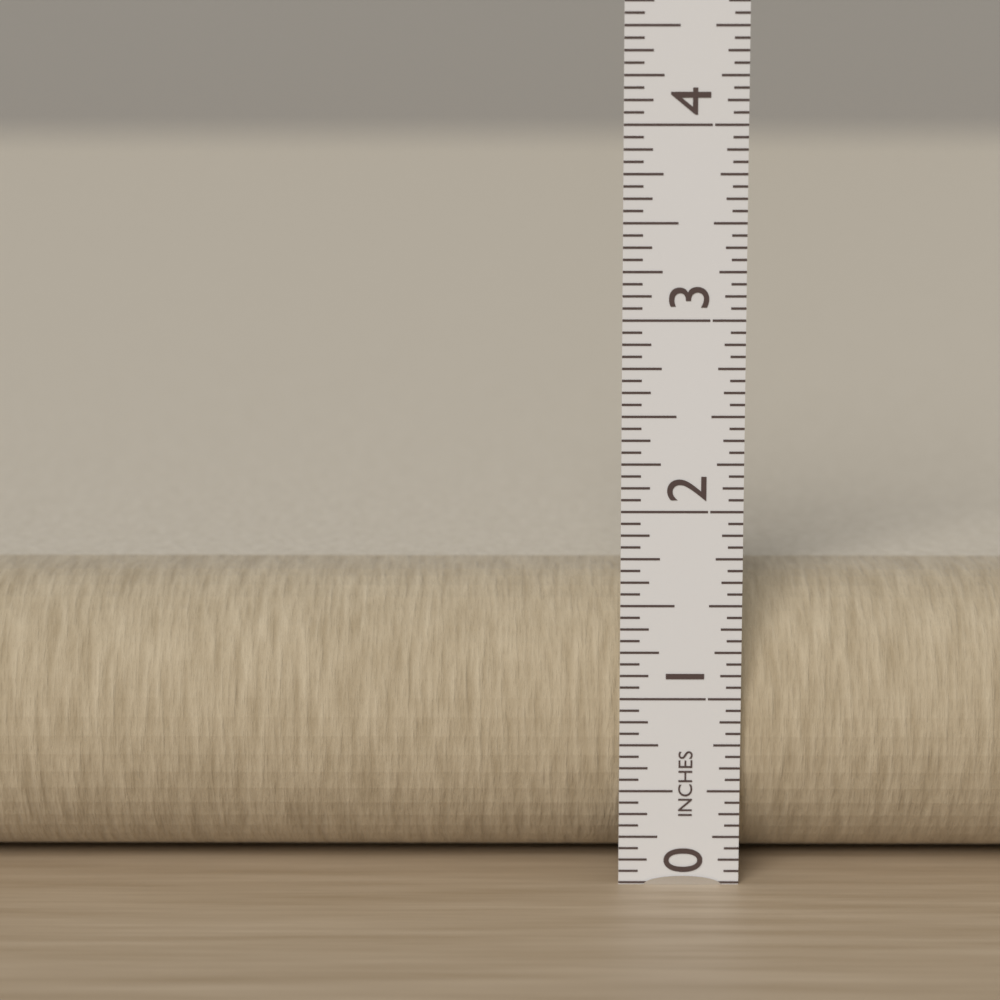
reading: 1.5625 in
